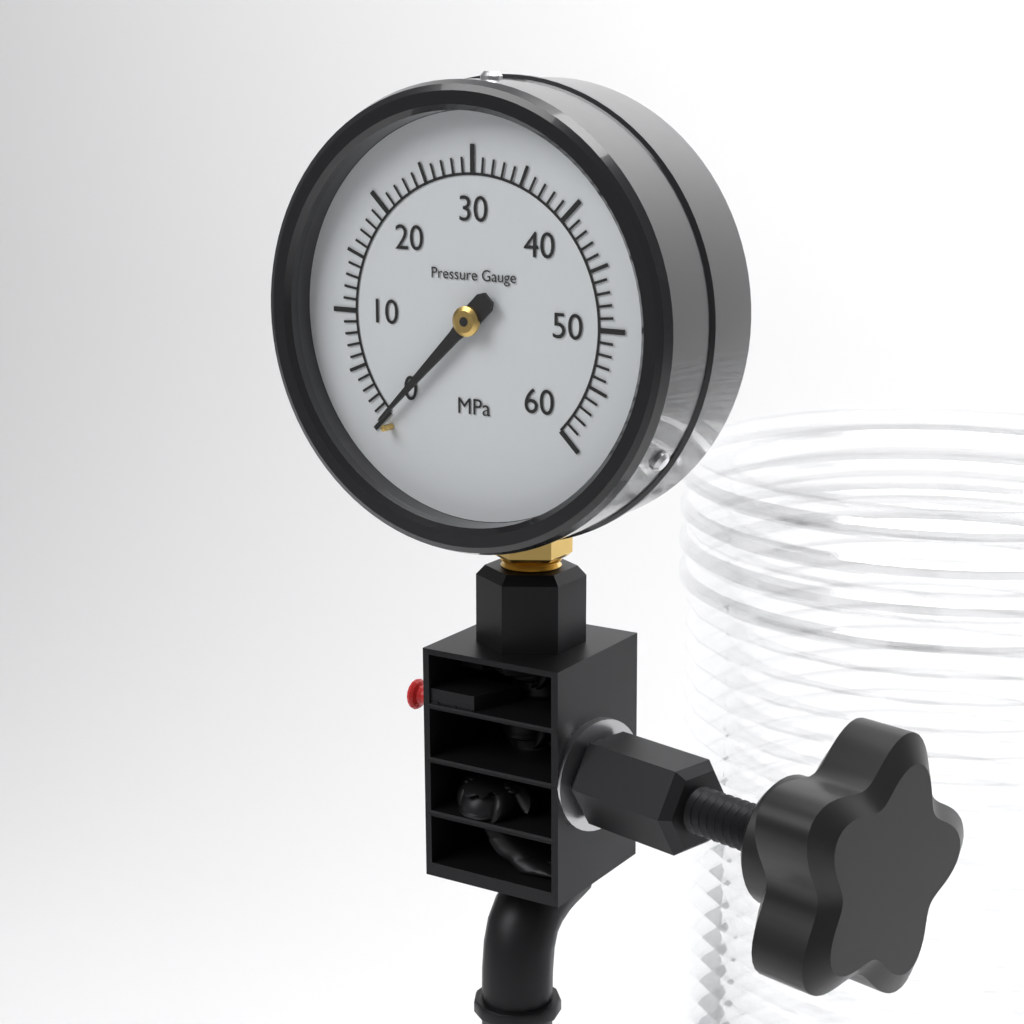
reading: 0 MPa
